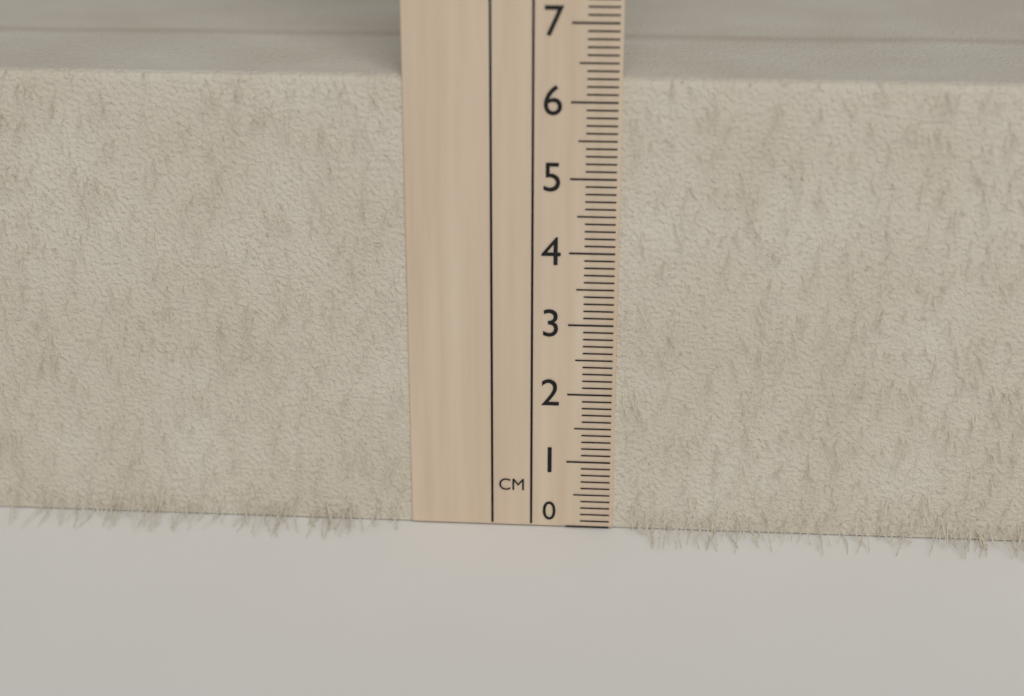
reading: 6.3 cm
